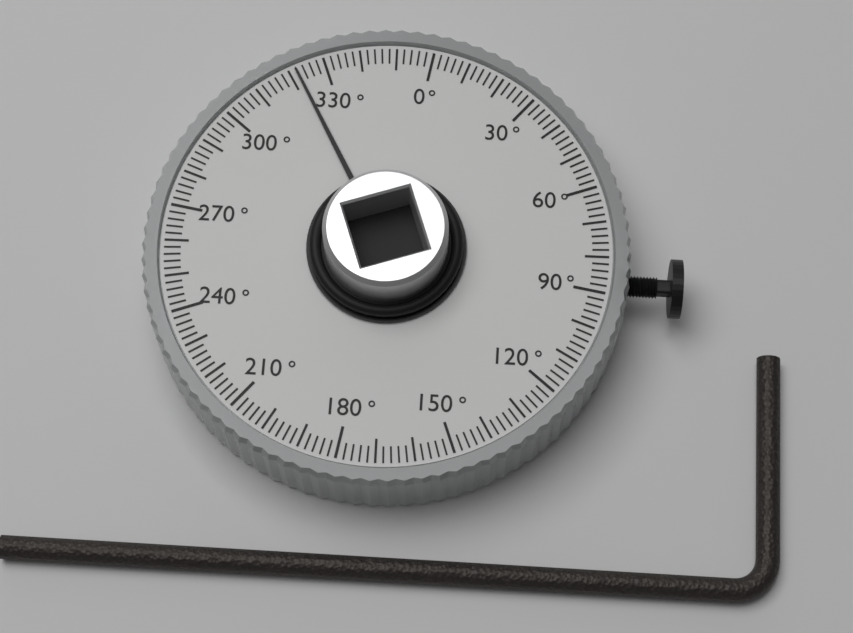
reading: 322 °
